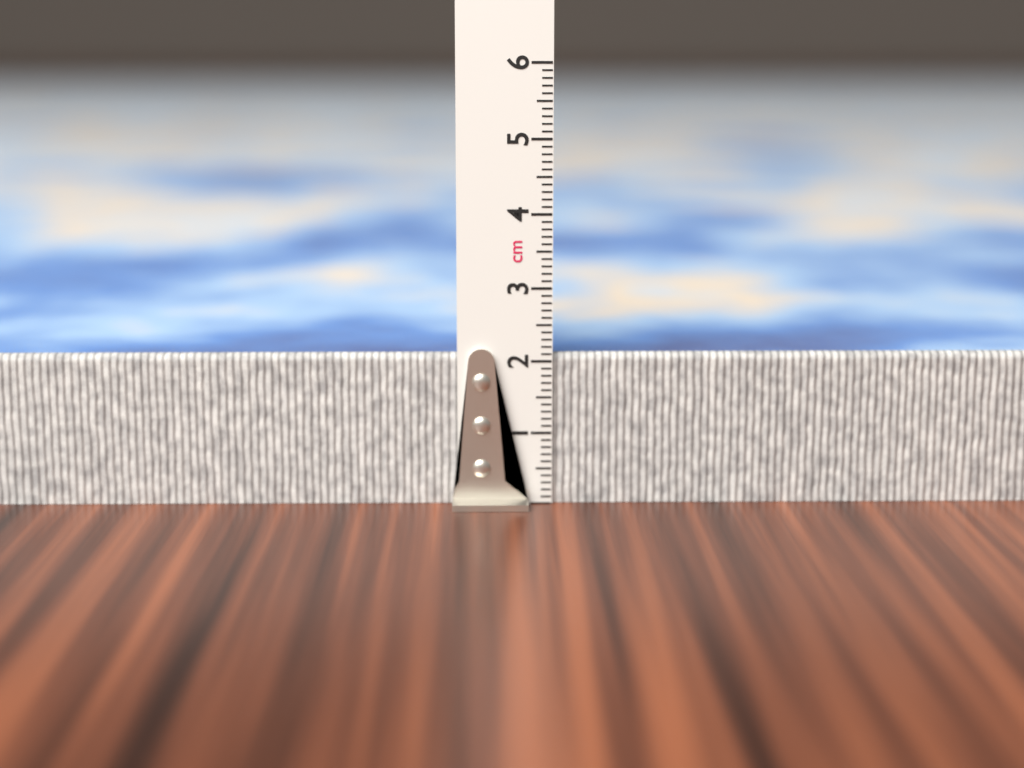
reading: 2.1 cm
